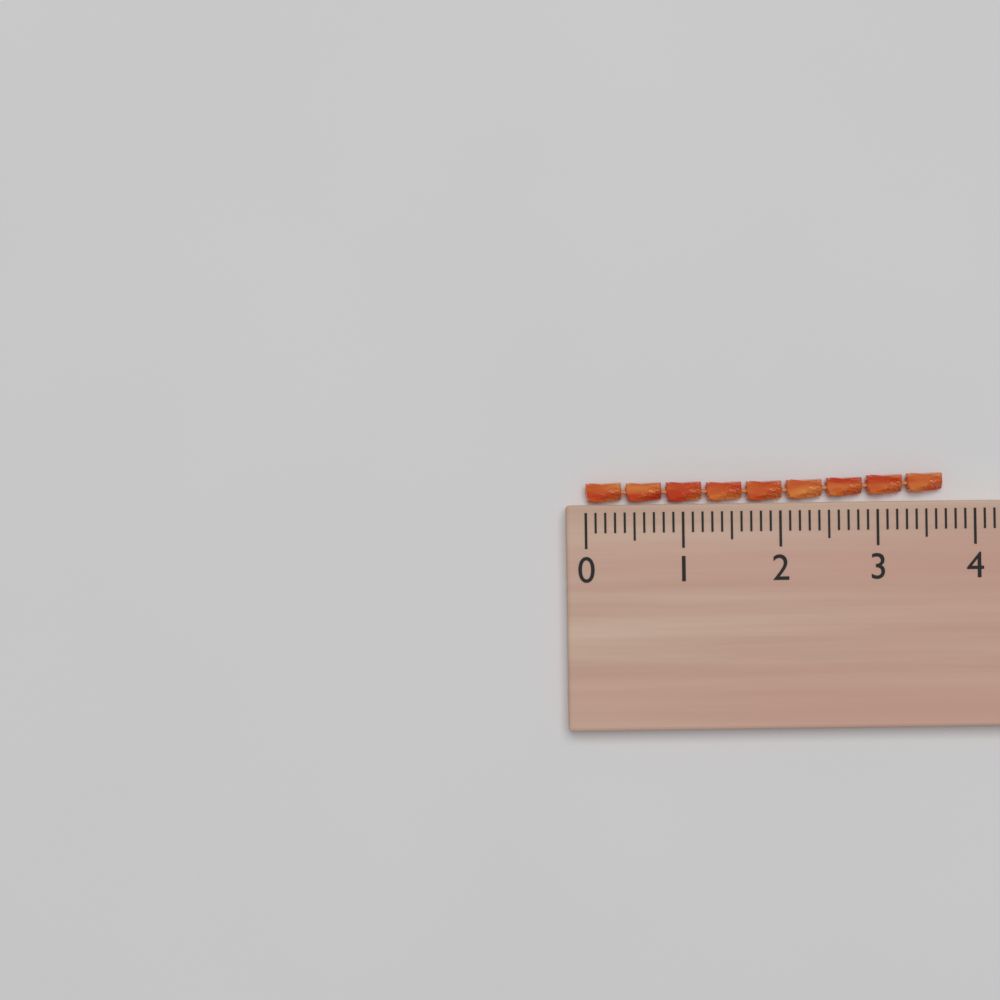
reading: 3.7 (no unit)
